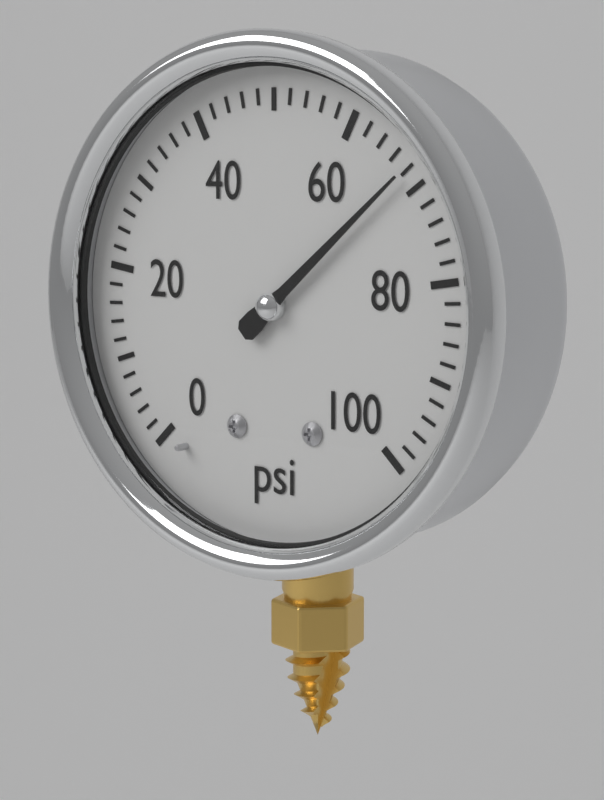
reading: 68 psi
